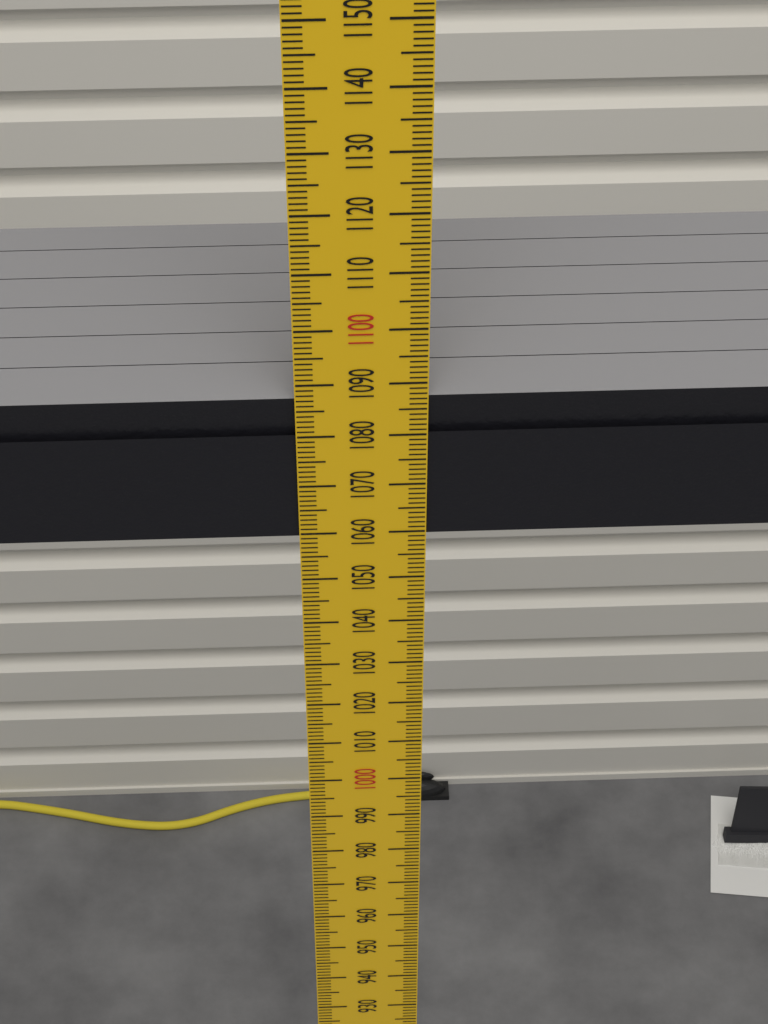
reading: 1087 mm
